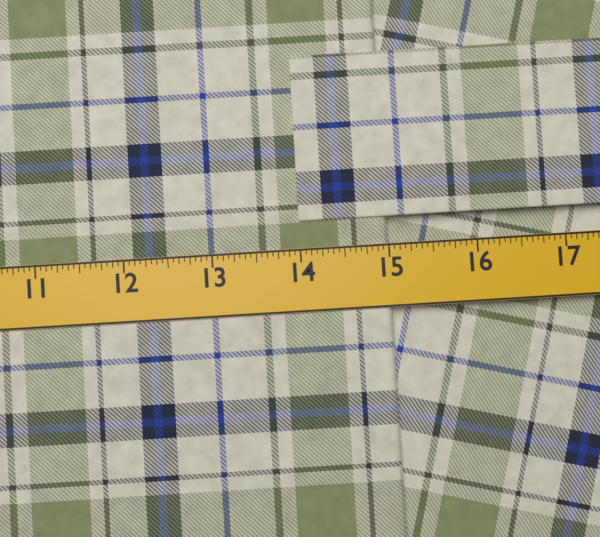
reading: 15.0000 in
